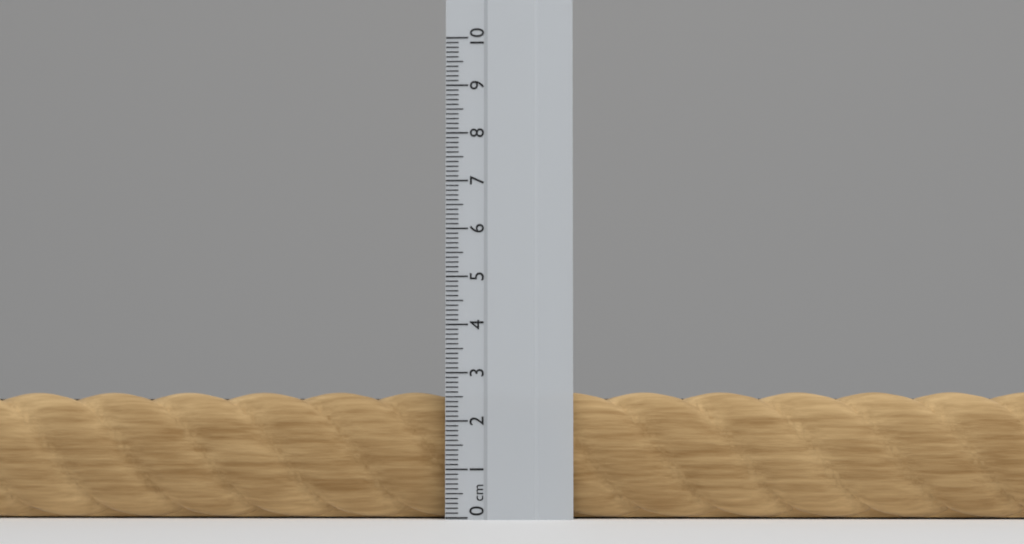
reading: 2.6 cm
